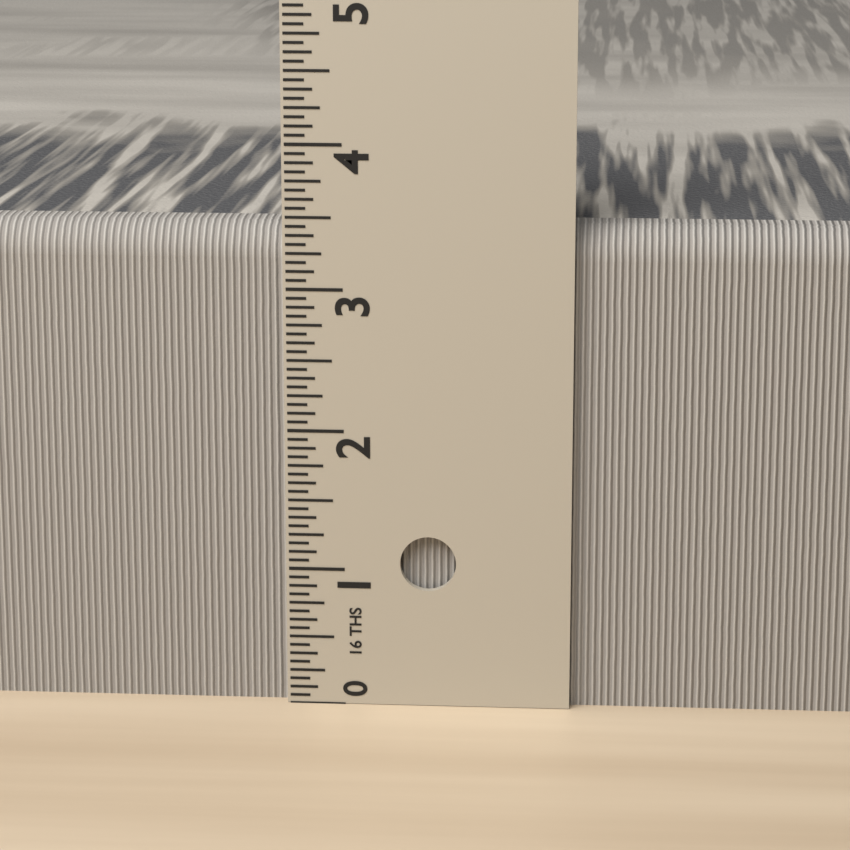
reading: 3.4375 in
